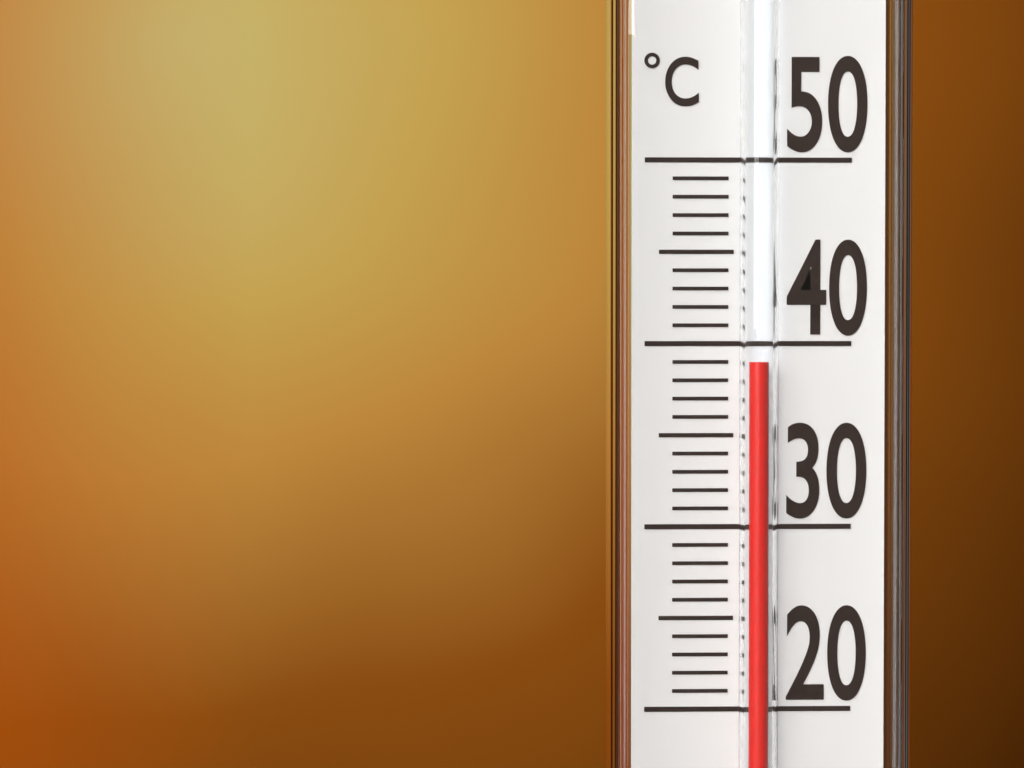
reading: 39 °C
